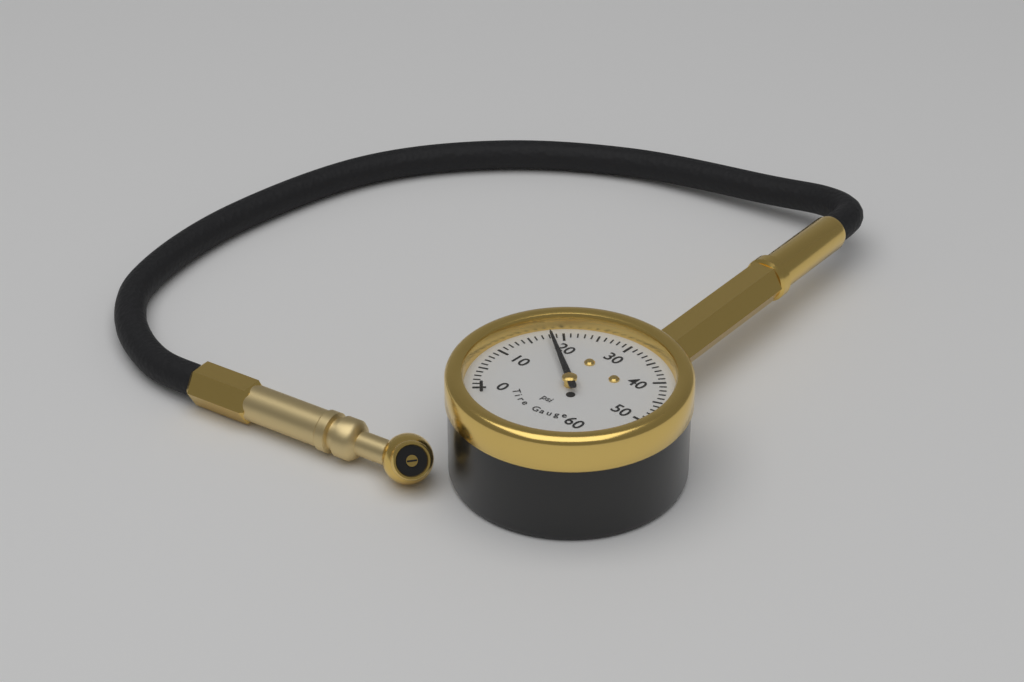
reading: 18 psi
